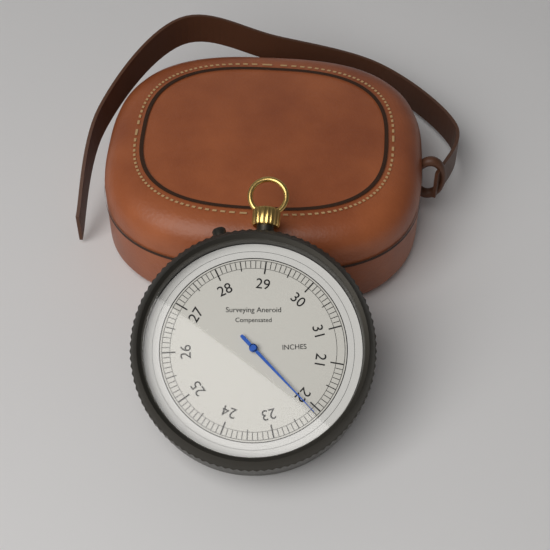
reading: 22.1 inches
